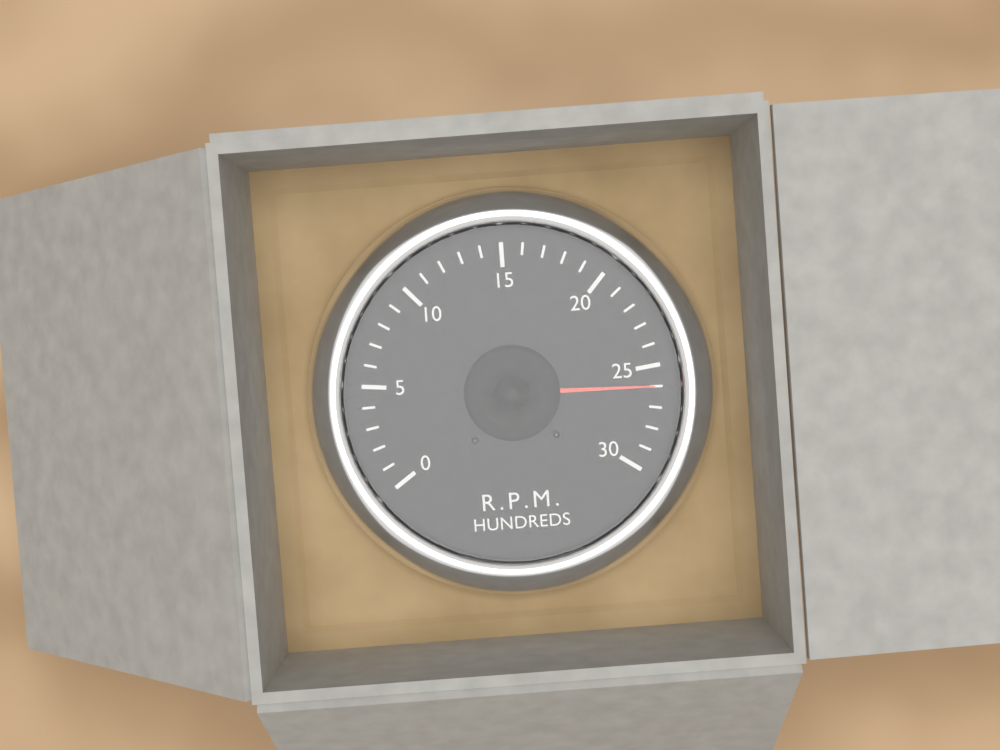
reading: 26 RPM x100
